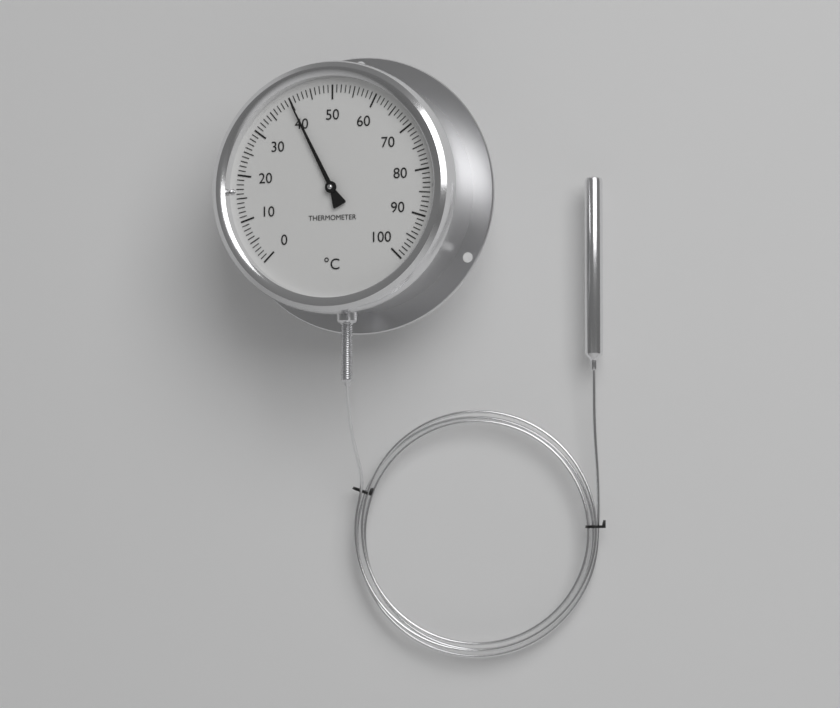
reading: 40 °C
